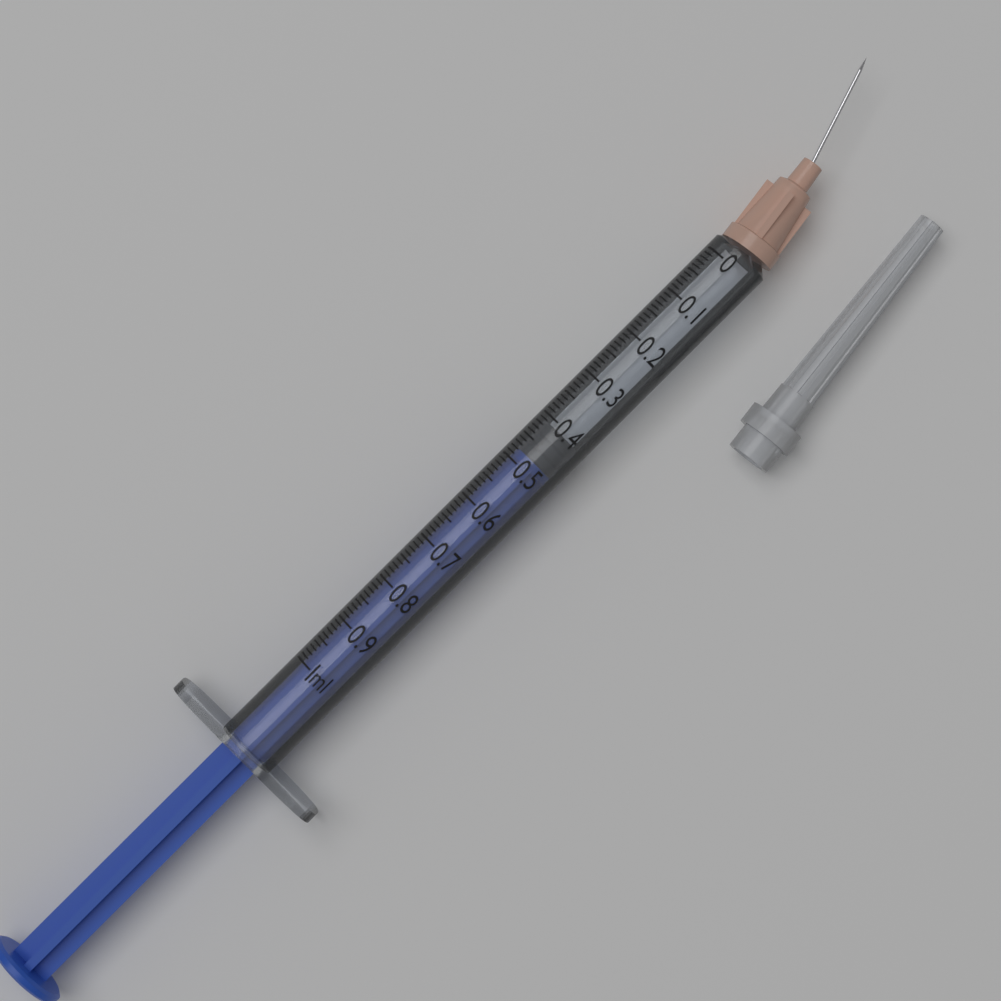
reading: 0.41 ml
